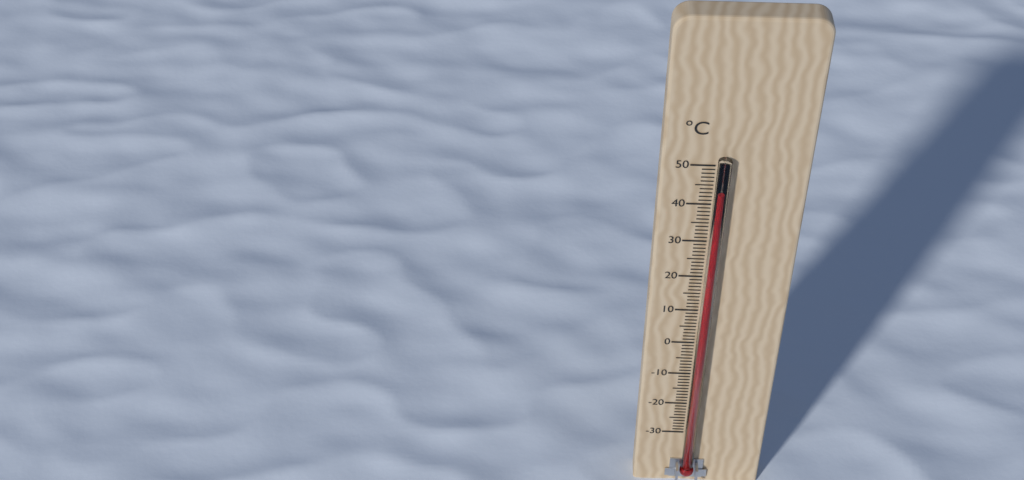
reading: 44 °C
